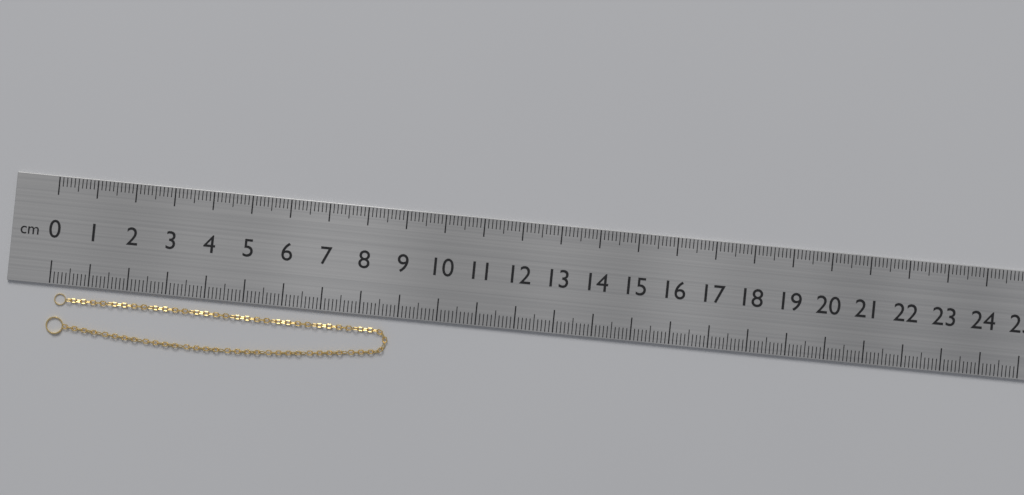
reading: 8.8 cm
